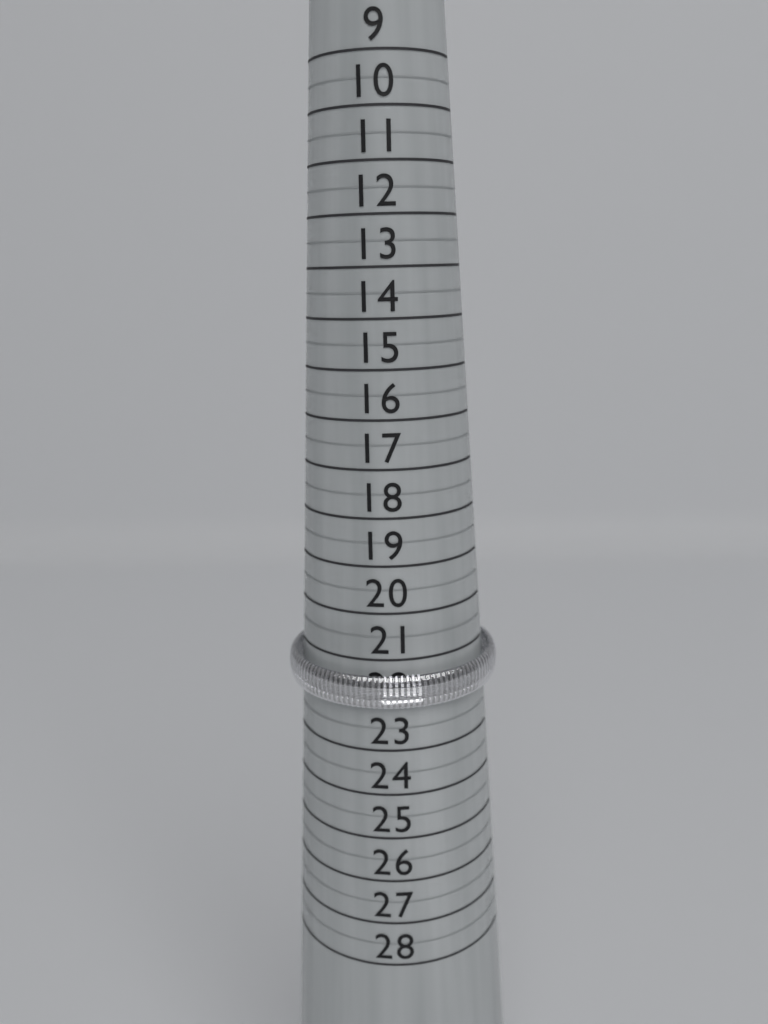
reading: 22.0 (no unit)
